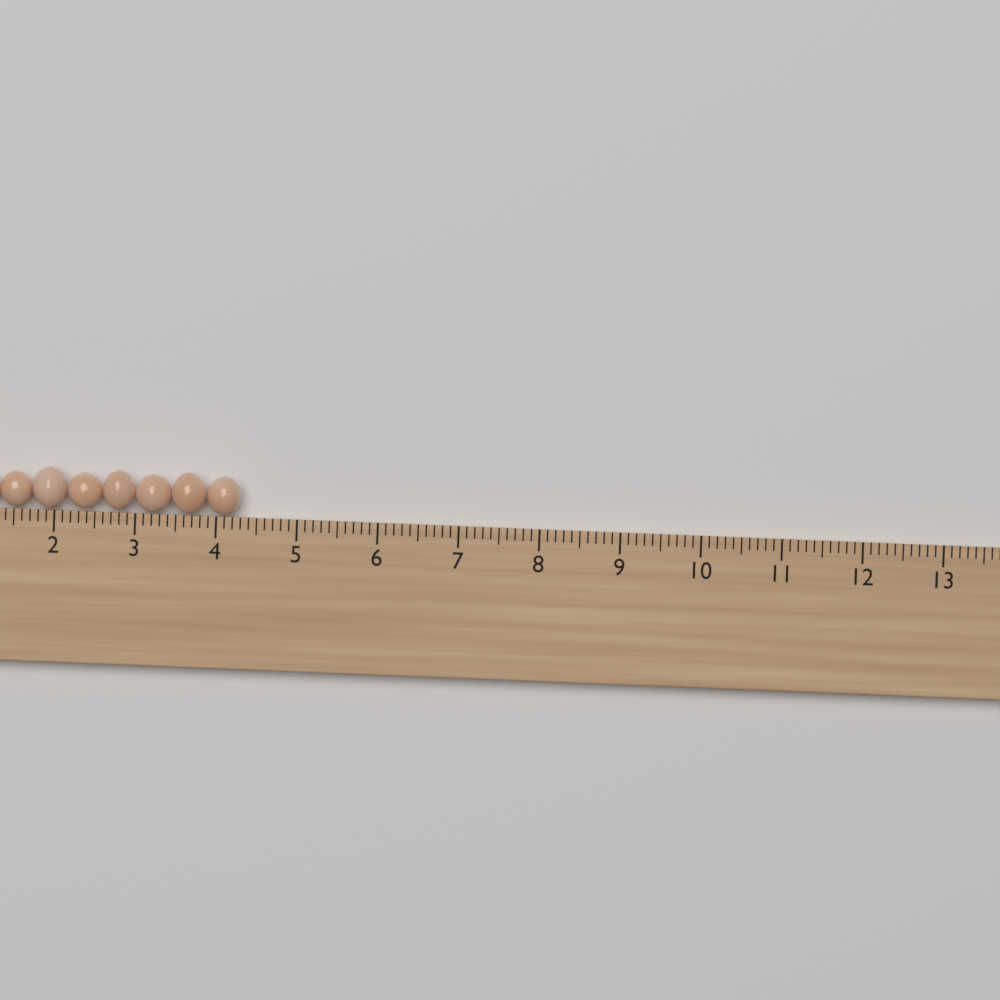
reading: 4.3 cm
